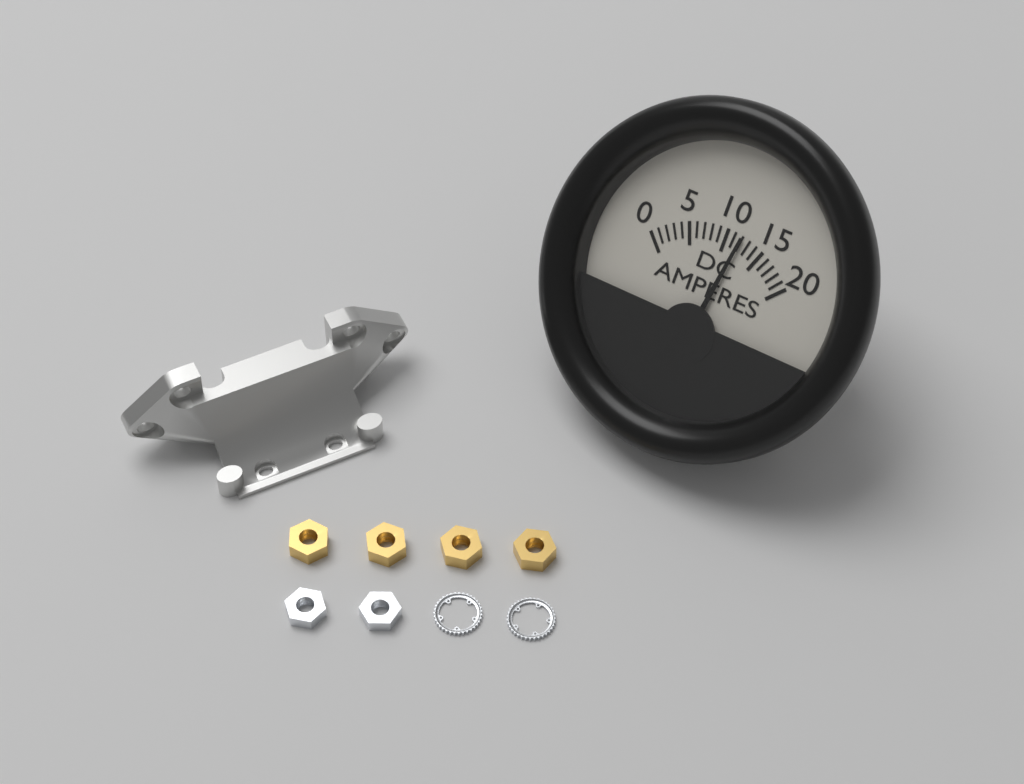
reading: 12 A
